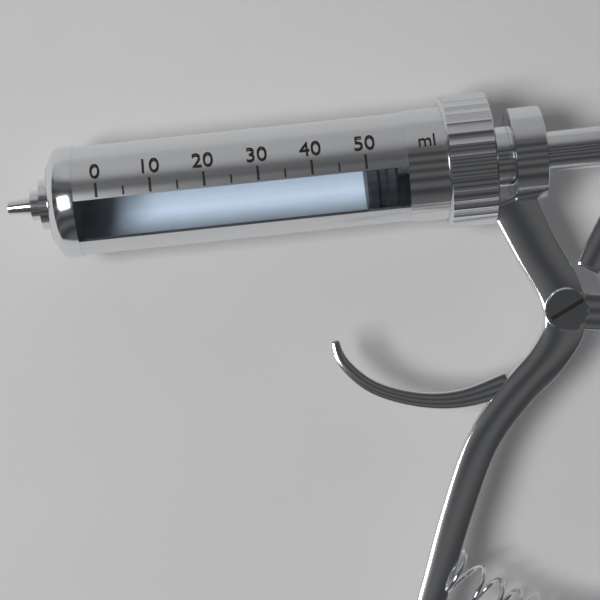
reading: 50 ml
